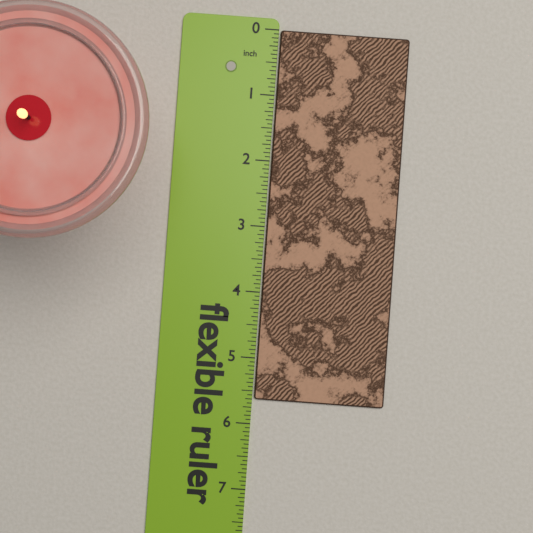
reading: 5.6250 in
